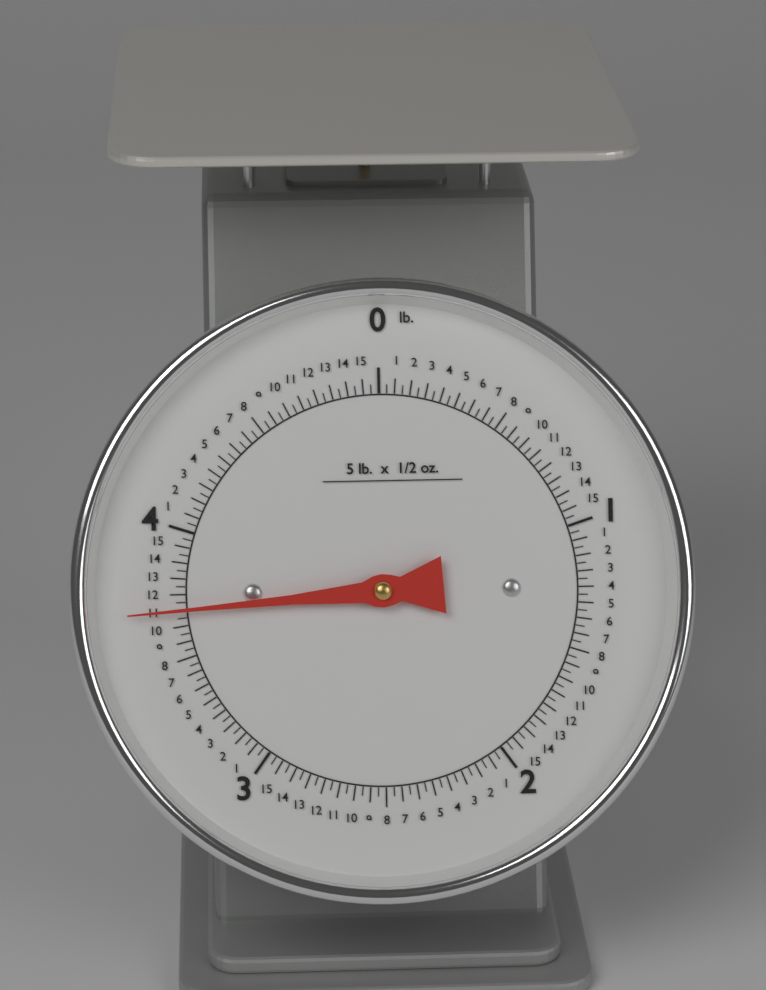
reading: 3.68750 lb
